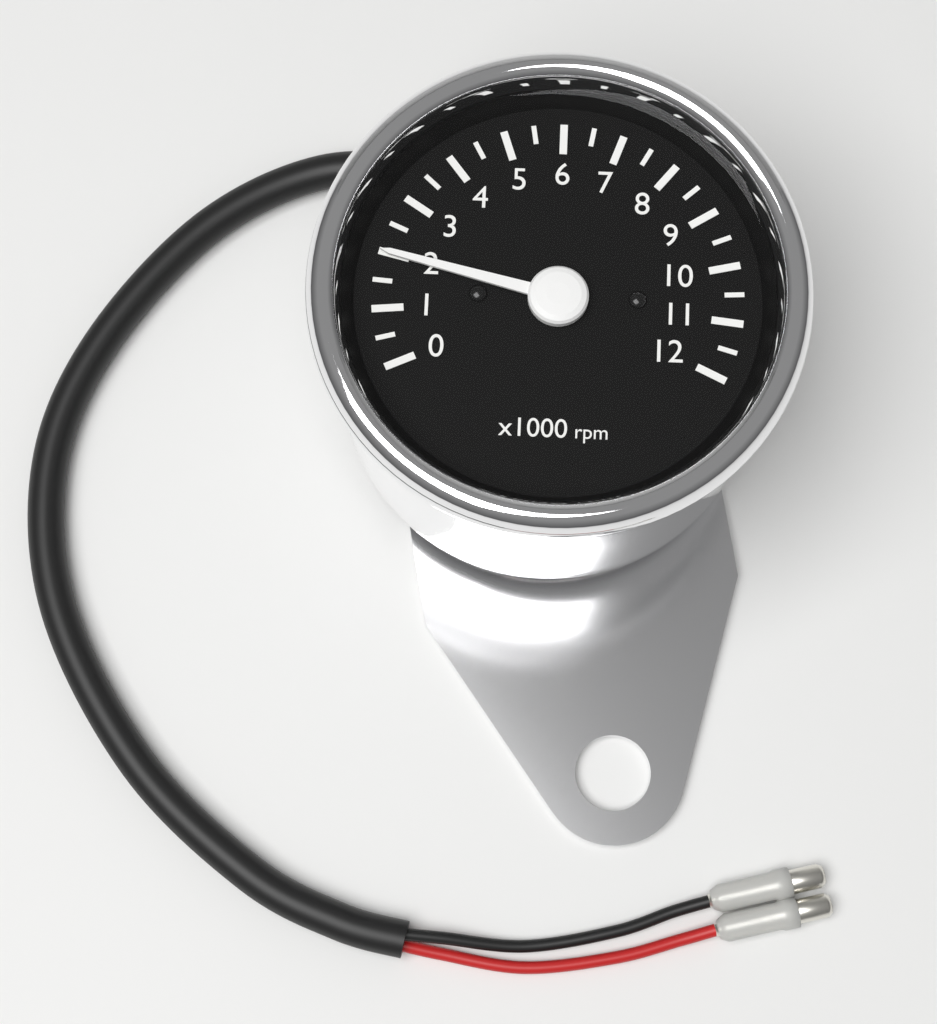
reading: 2000 rpm
